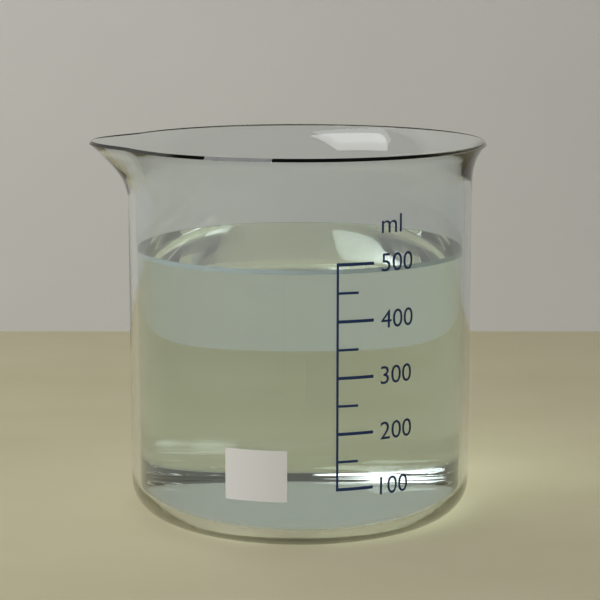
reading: 490 ml
